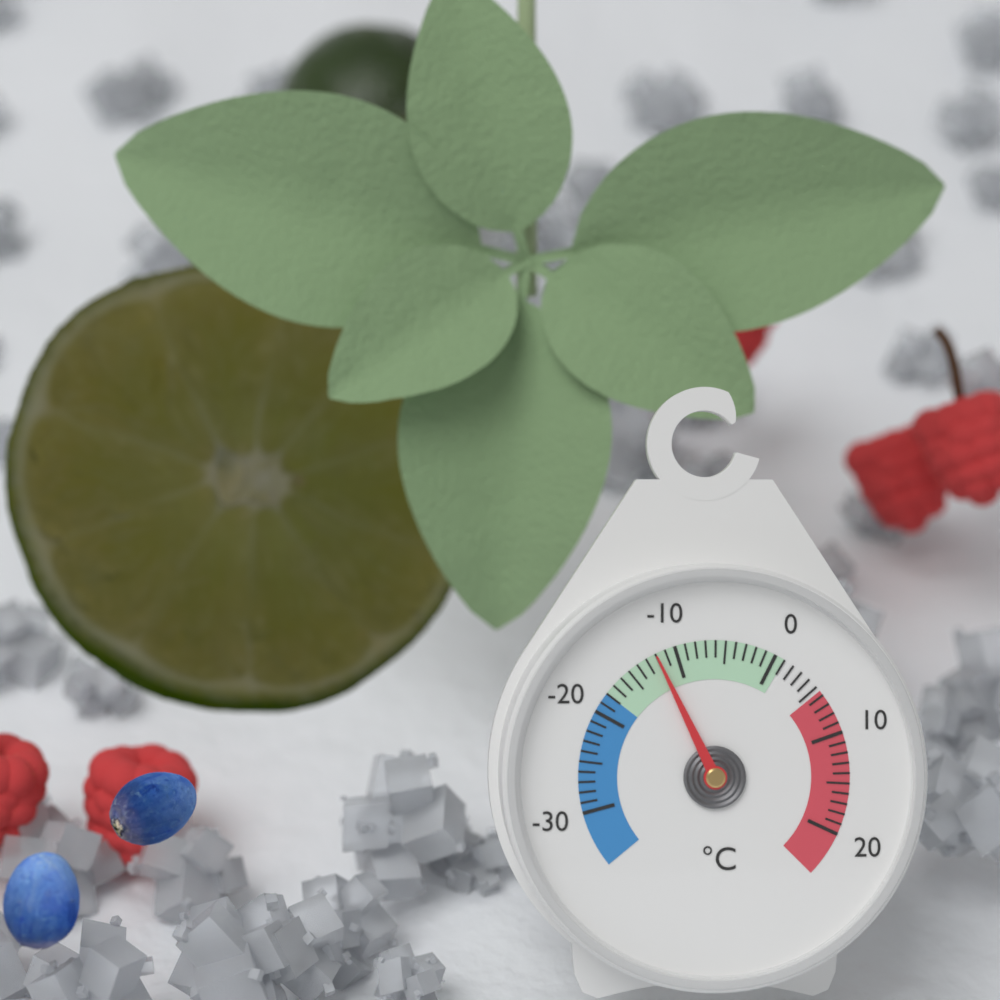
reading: -12 °C
